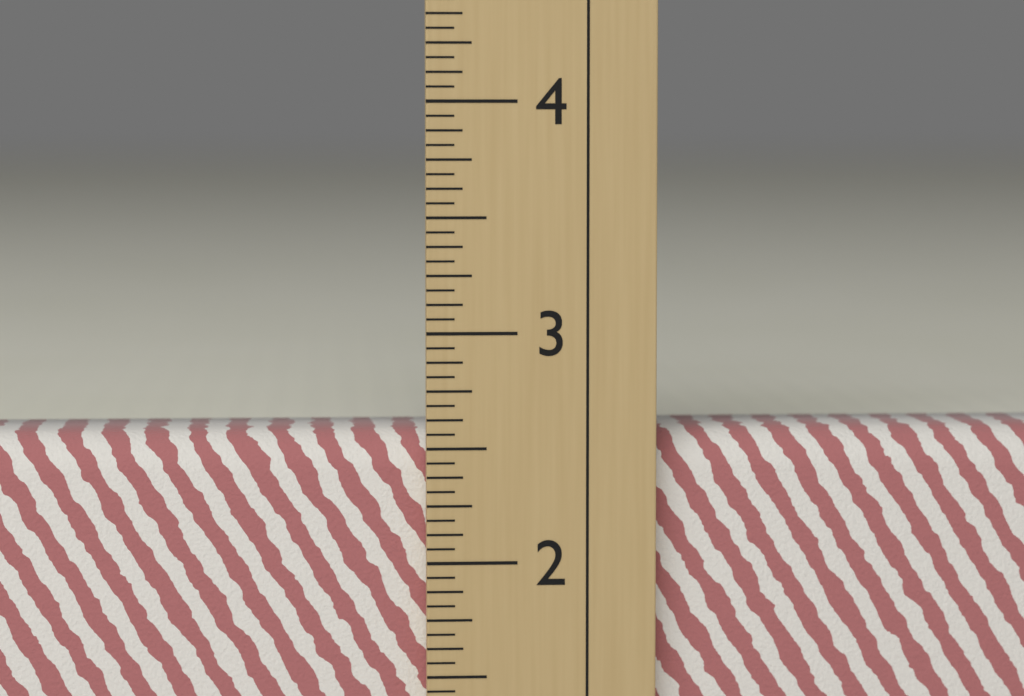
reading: 2.5625 in
